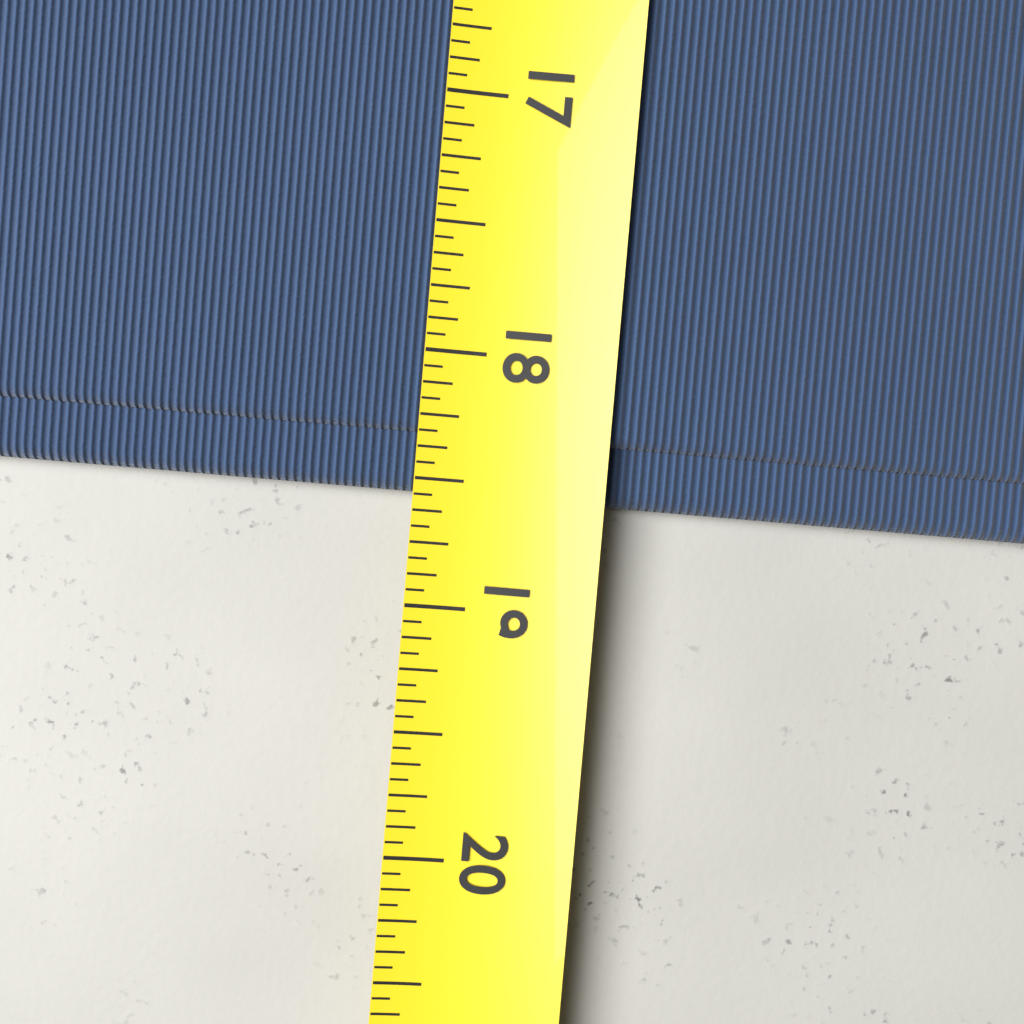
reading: 18.5625 (no unit)
